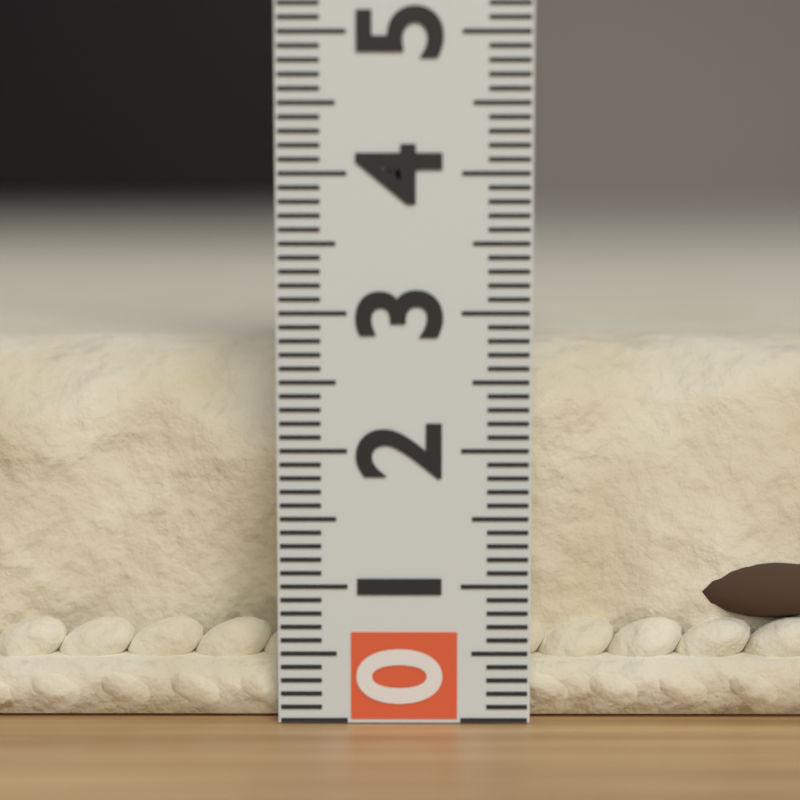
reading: 2.8 (no unit)
